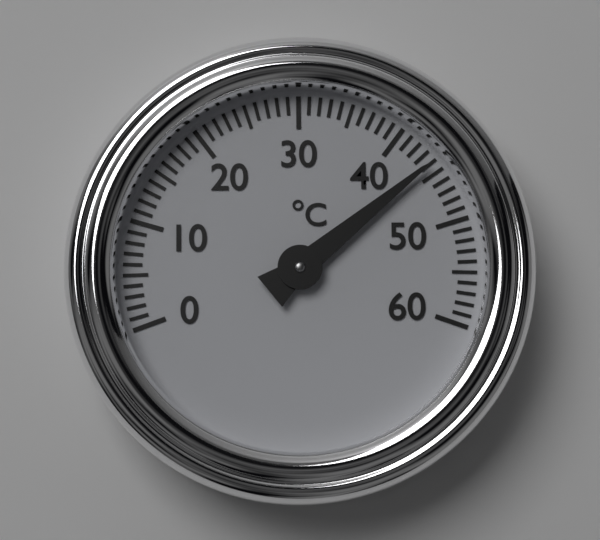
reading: 44 °C
